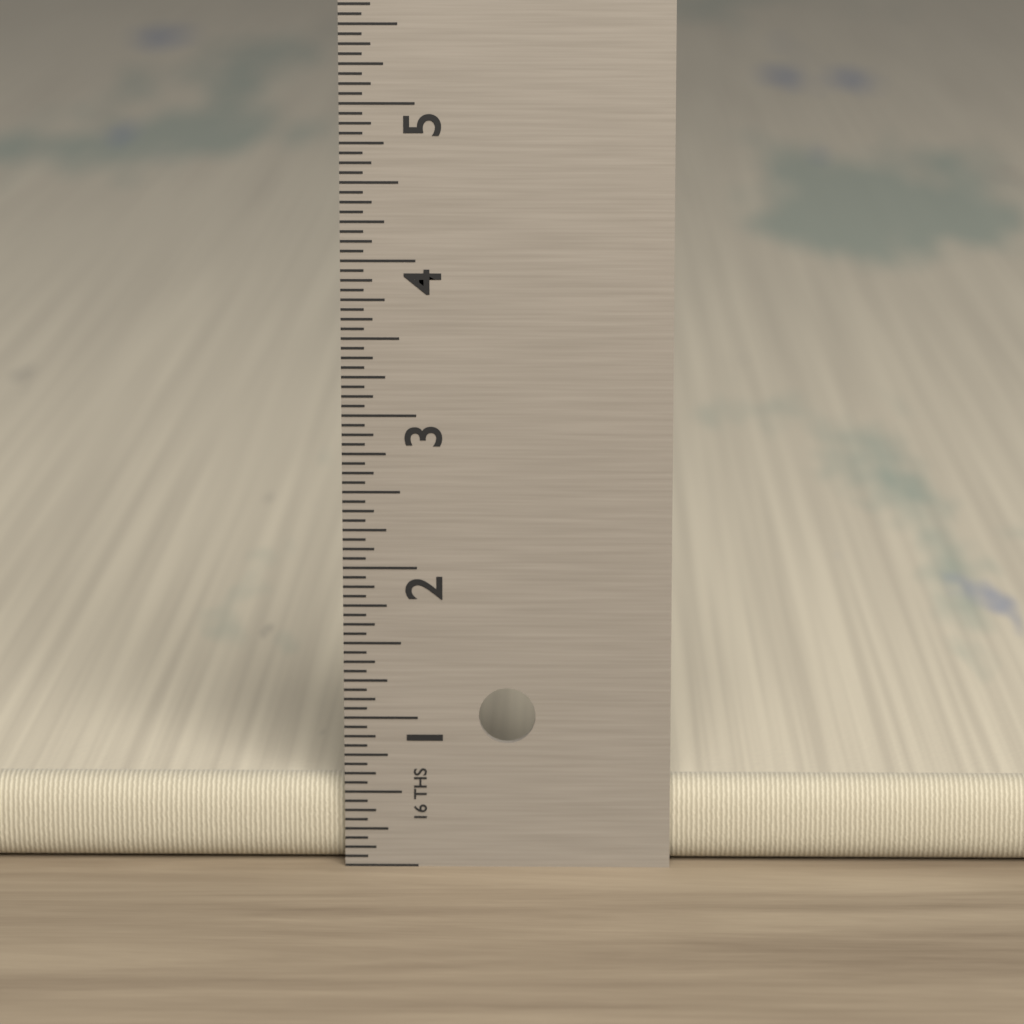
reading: 0.5625 in
